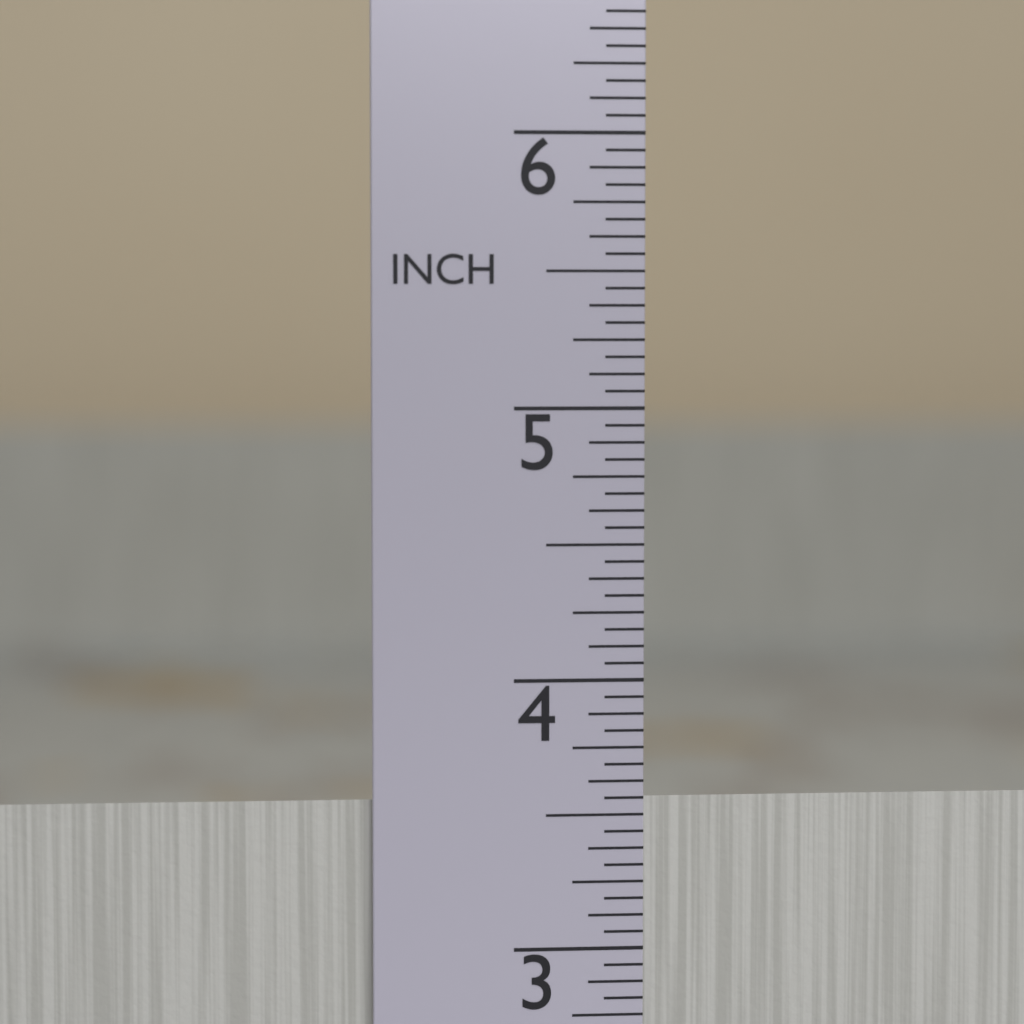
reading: 3.5625 in
